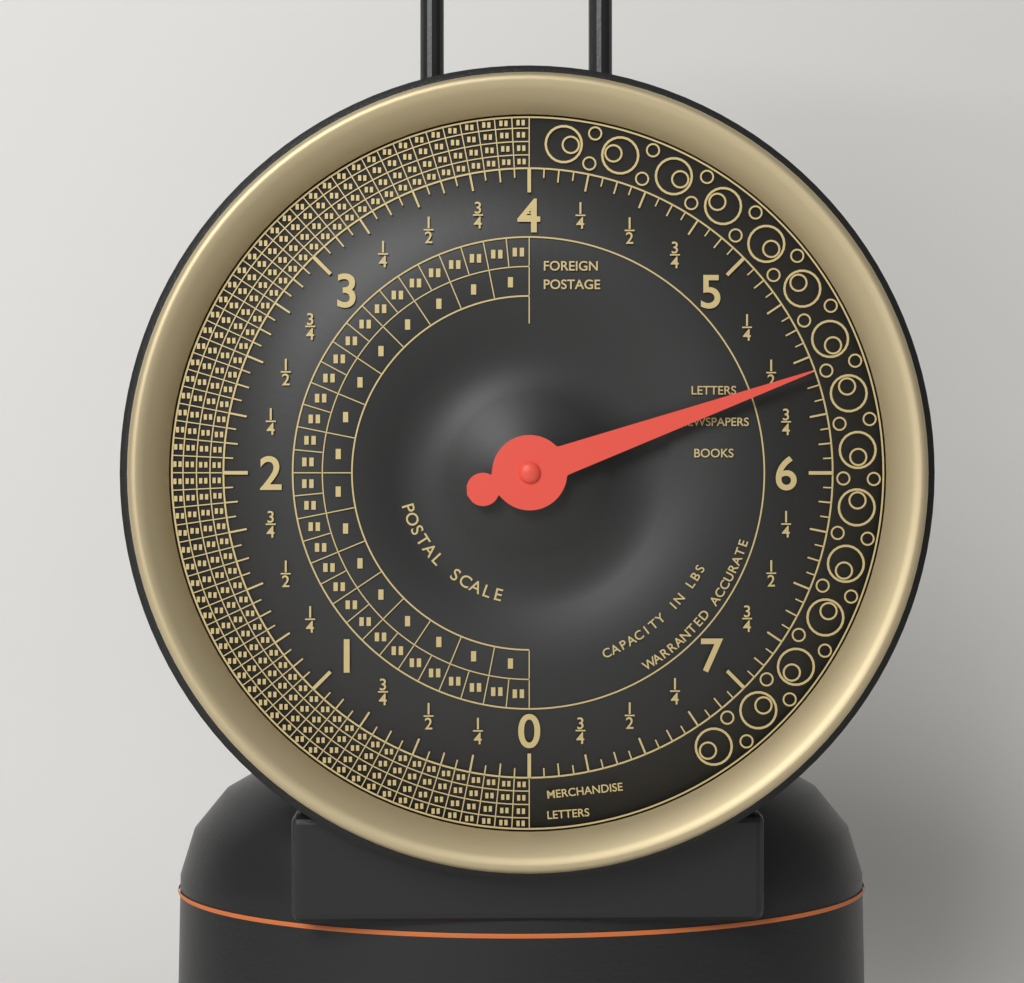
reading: 5.5625 lbs
